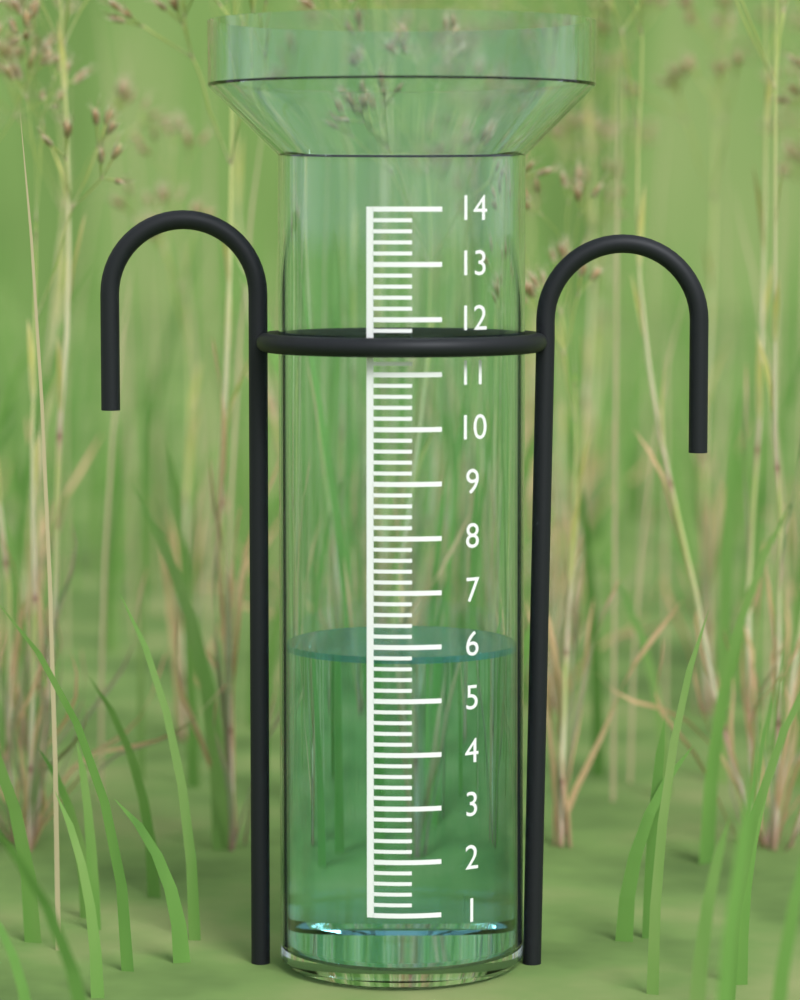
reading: 5.8 (no unit)
